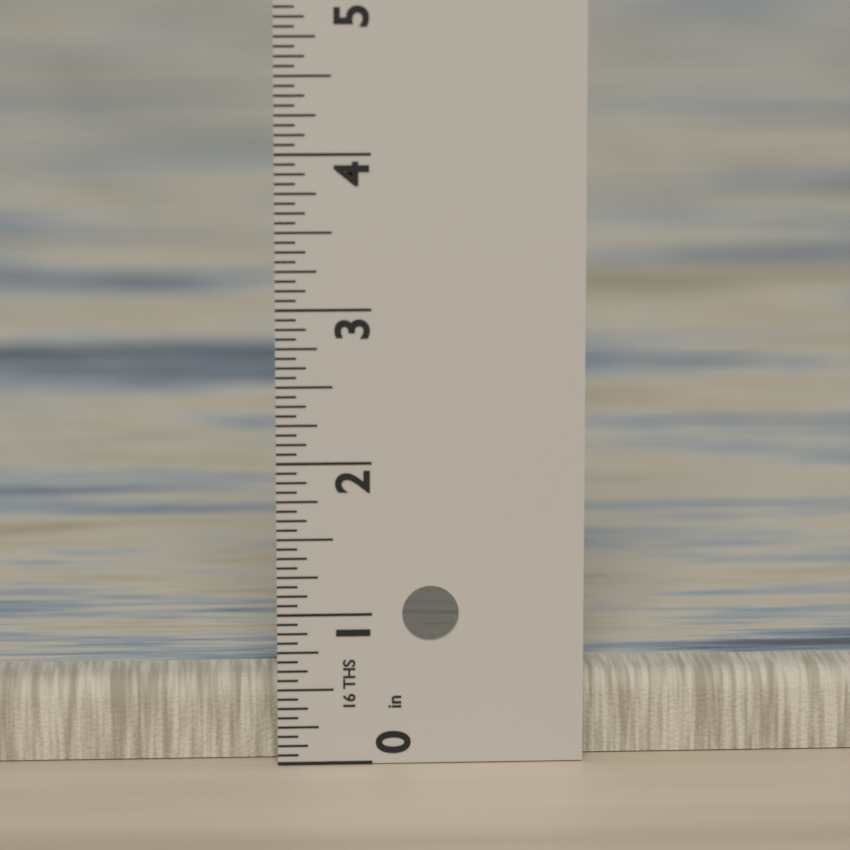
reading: 0.5625 in
